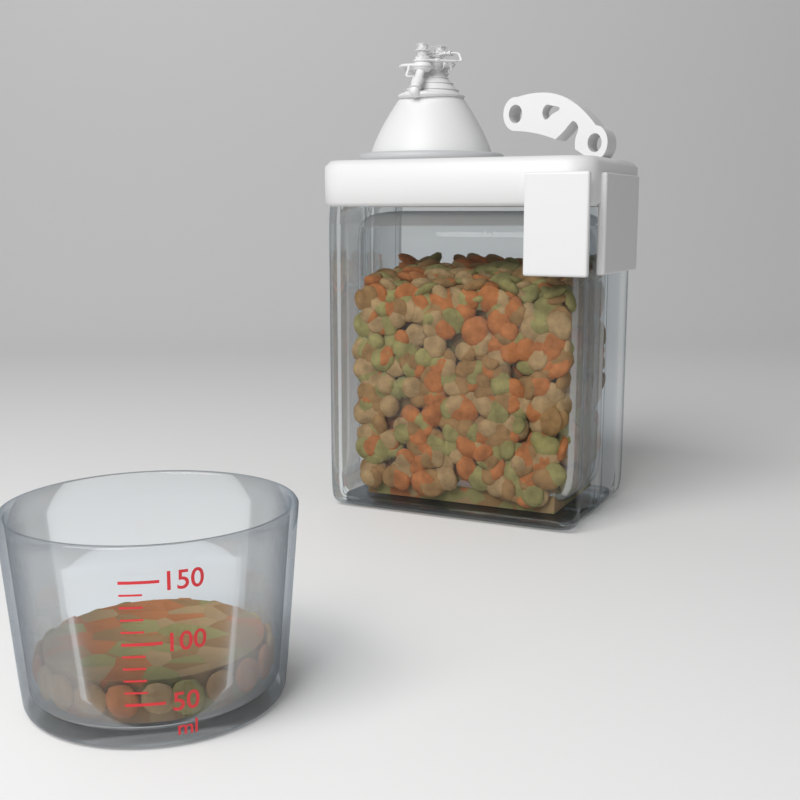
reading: 60 ml
